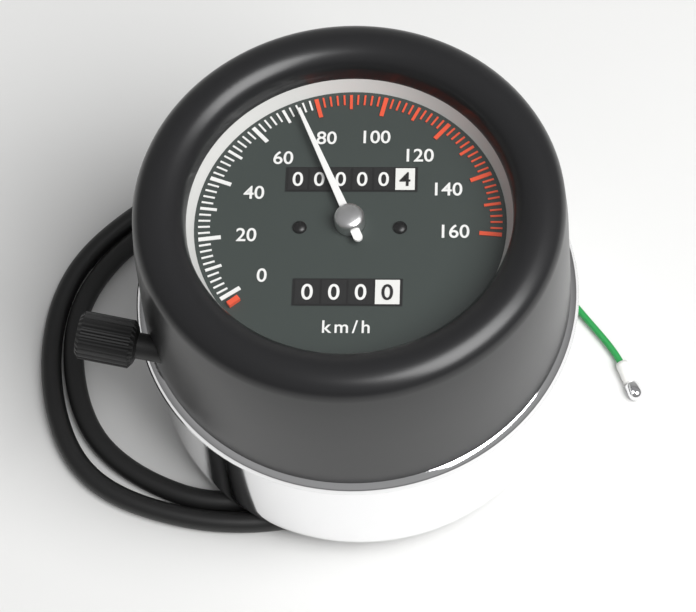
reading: 74 km/h
